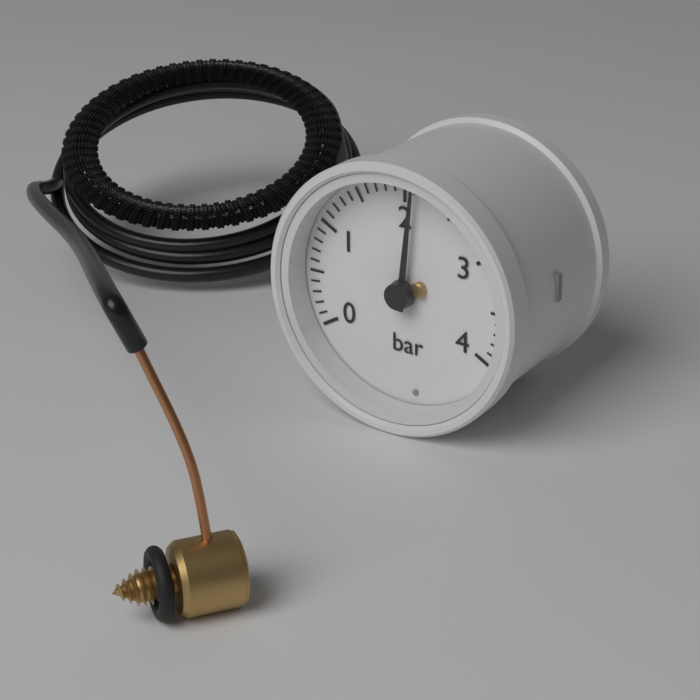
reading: 2.1 bar
